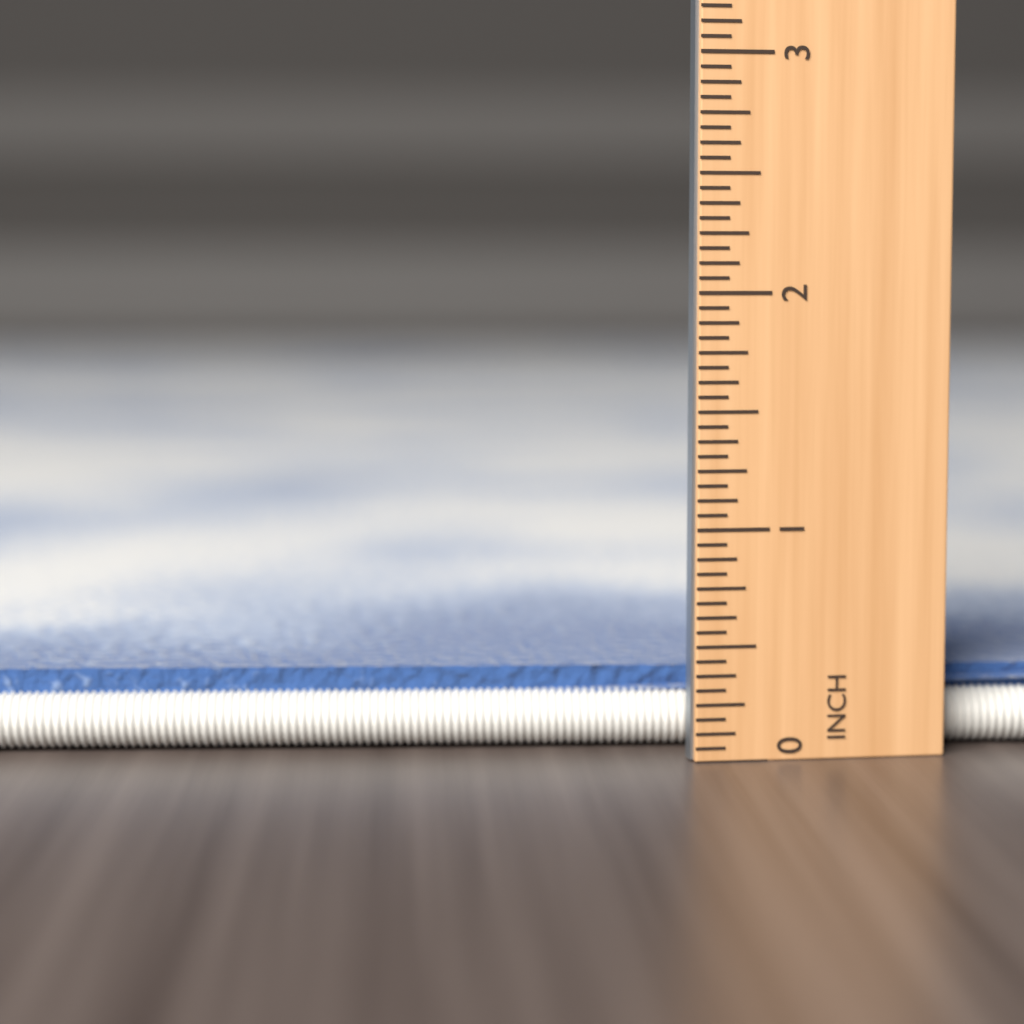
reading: 0.3750 in
